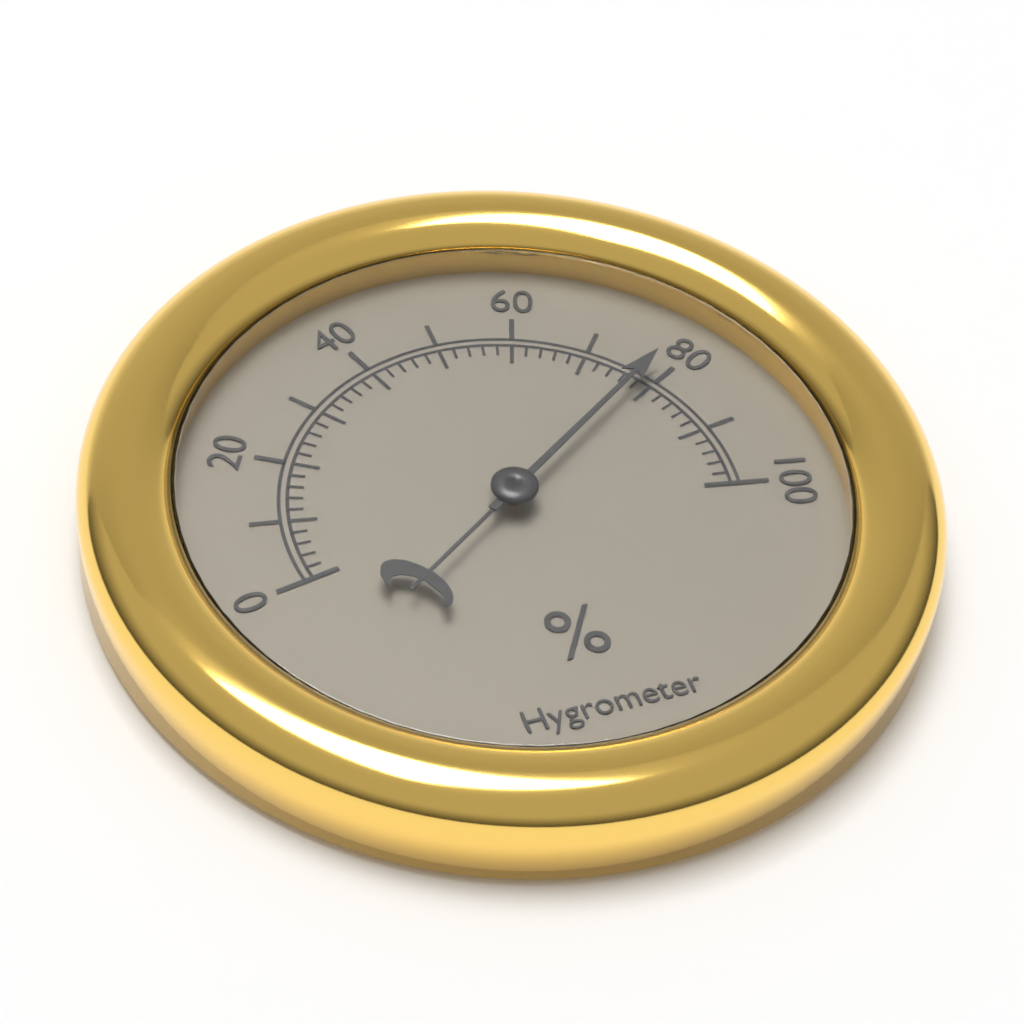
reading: 78 %
